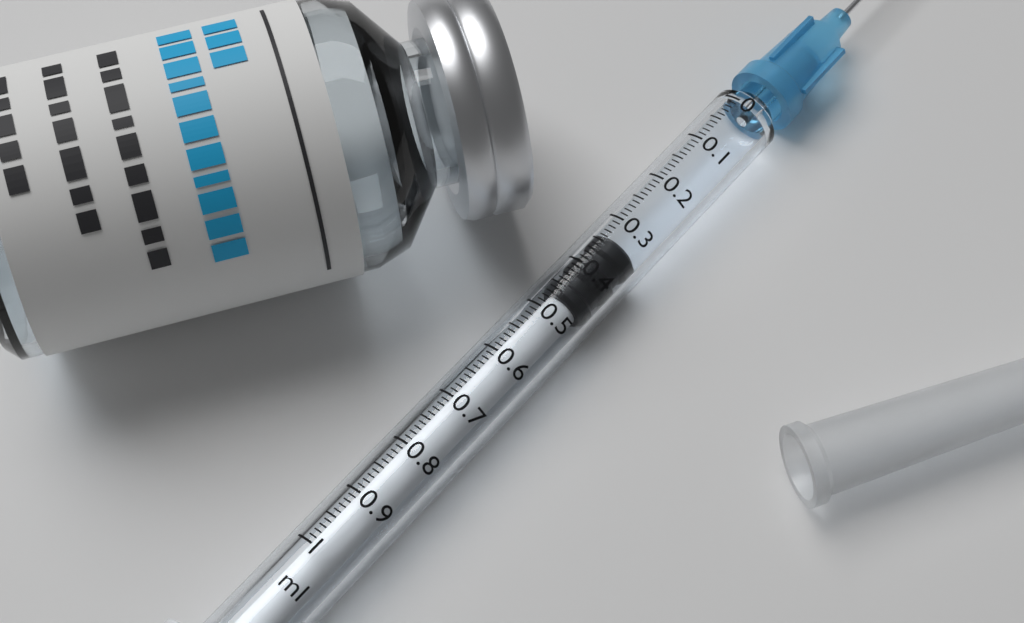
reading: 0.33 ml
